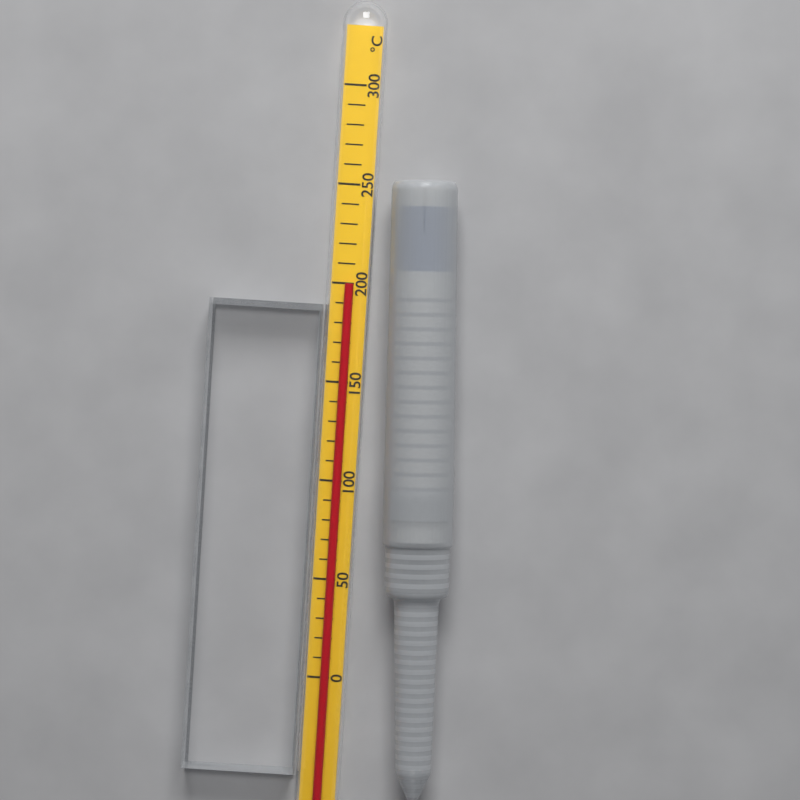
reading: 200 °C
